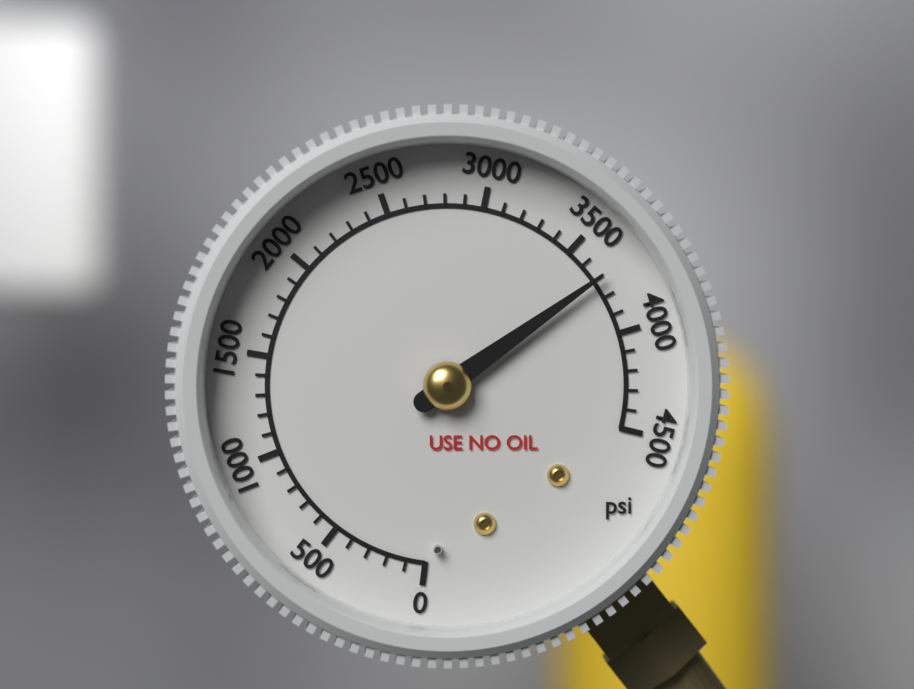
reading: 3700 psi
